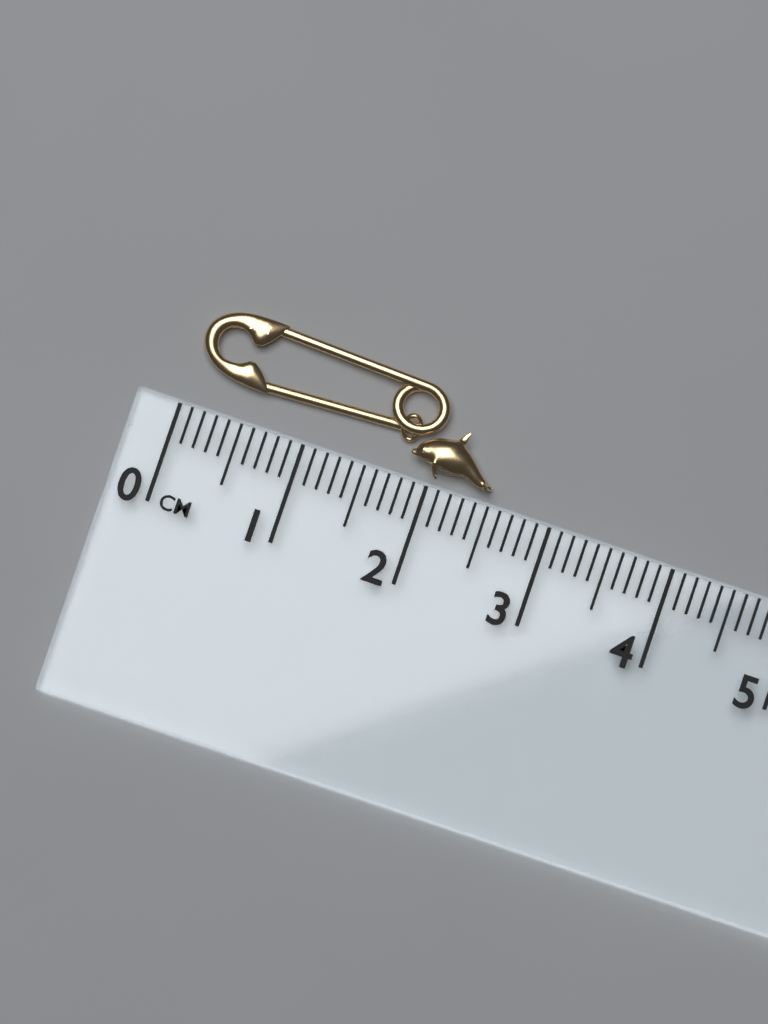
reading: 2.5 cm
